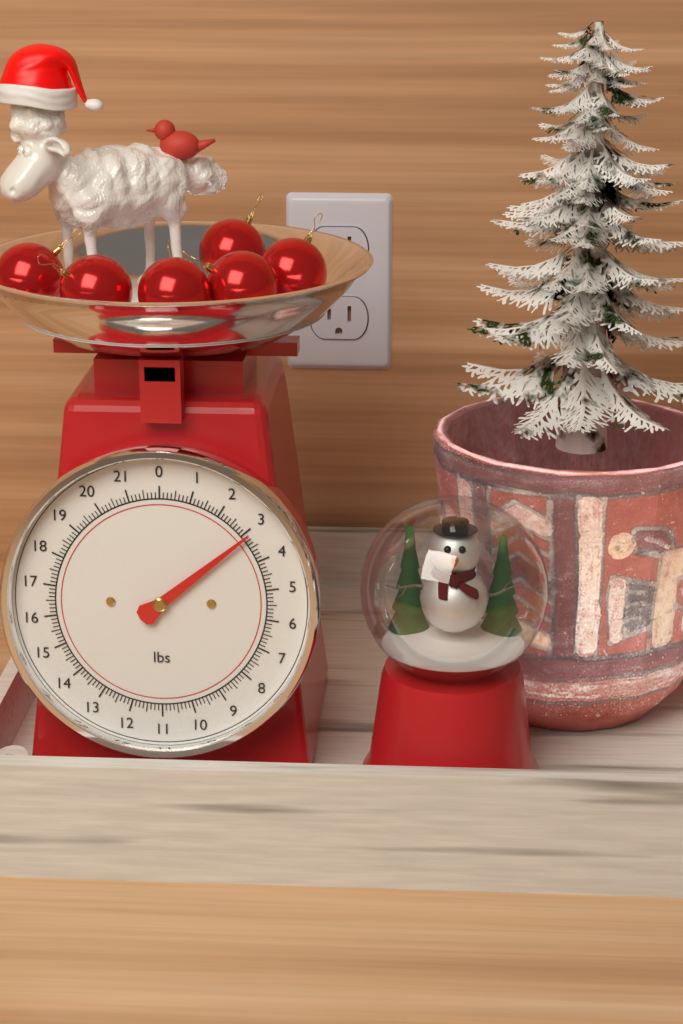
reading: 3.125 lbs
